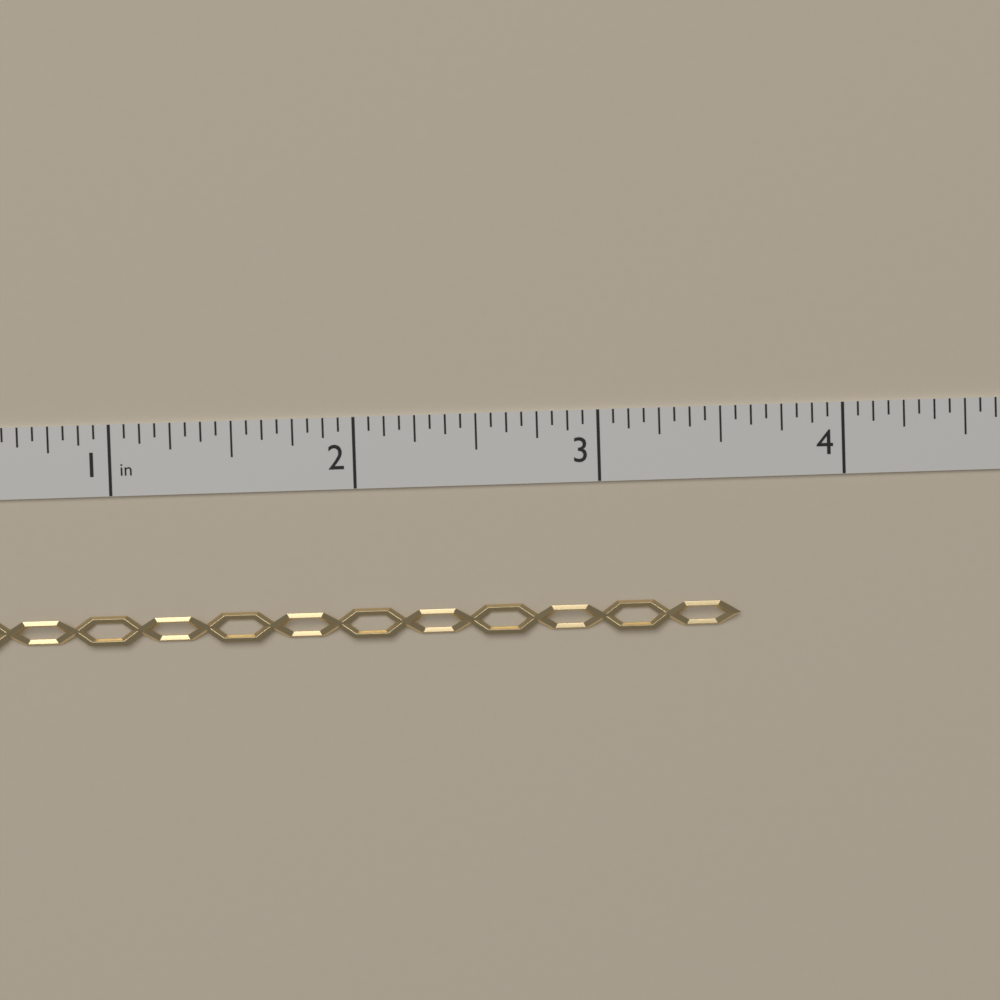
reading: 3.5625 in
